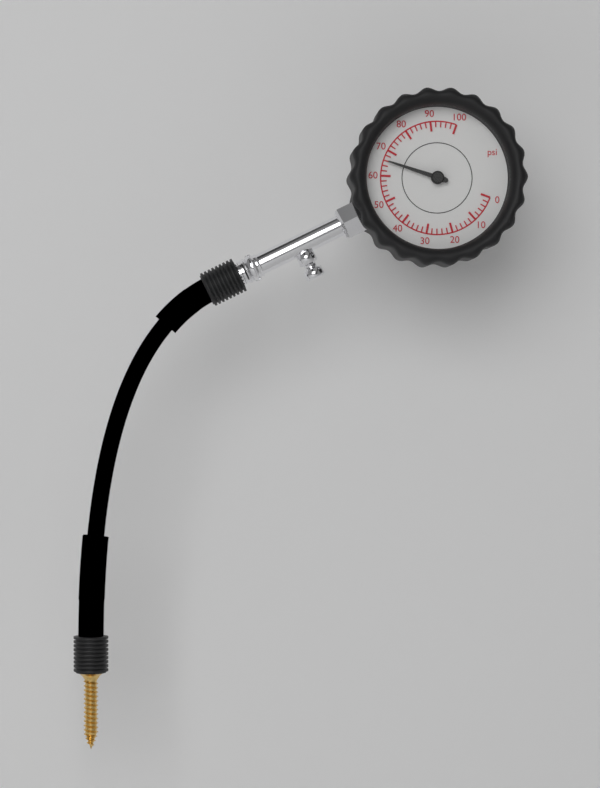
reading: 66 psi
